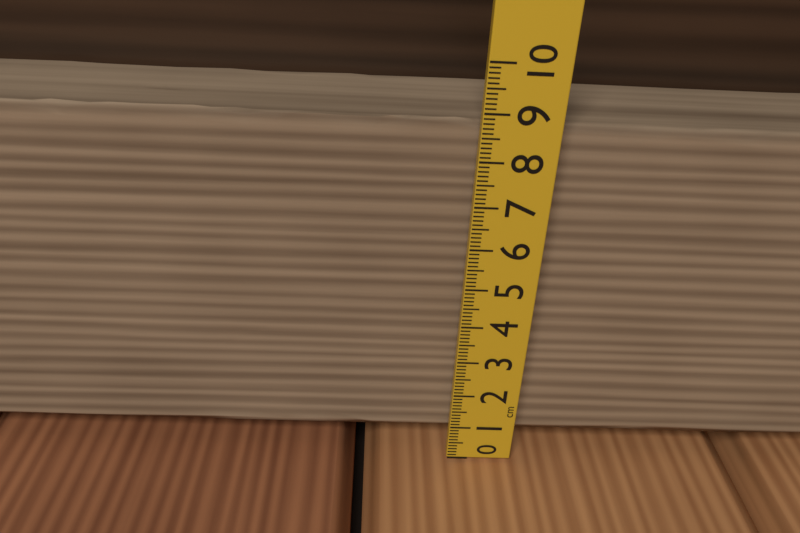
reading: 9.0 cm
